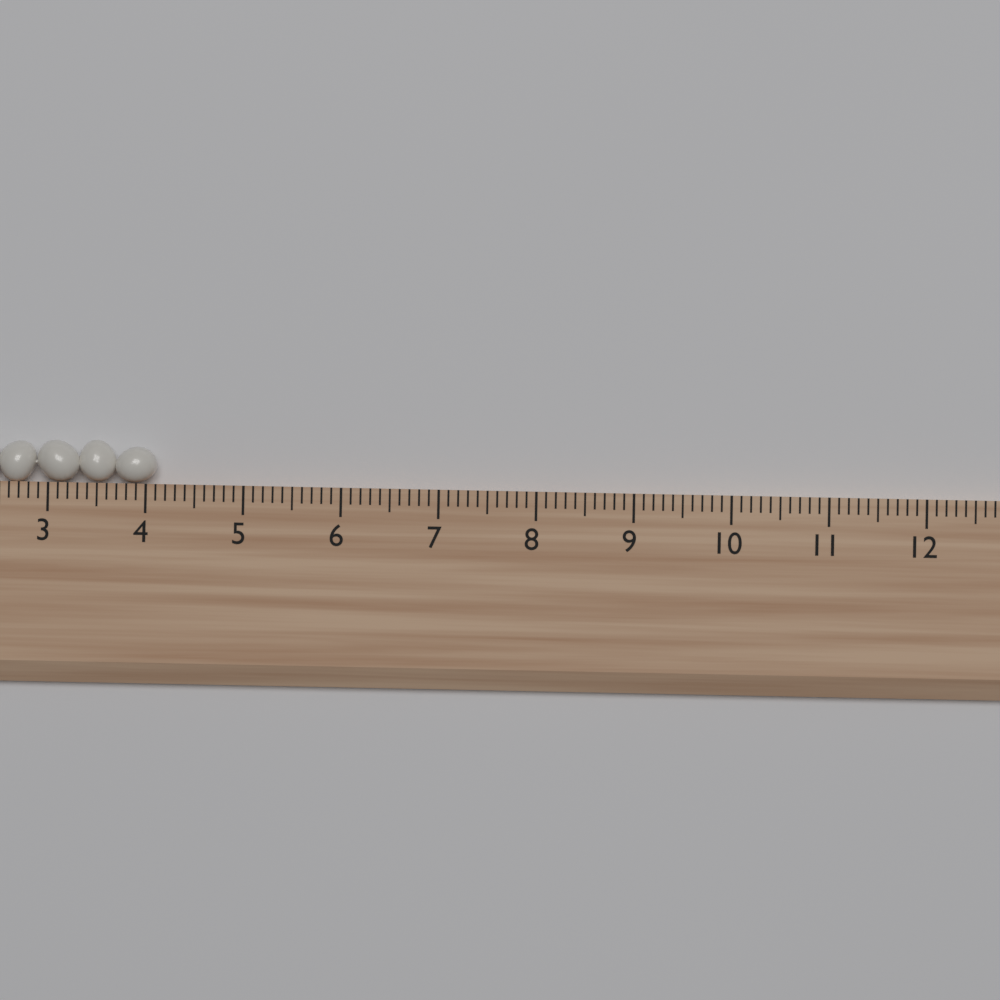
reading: 4.1 (no unit)
